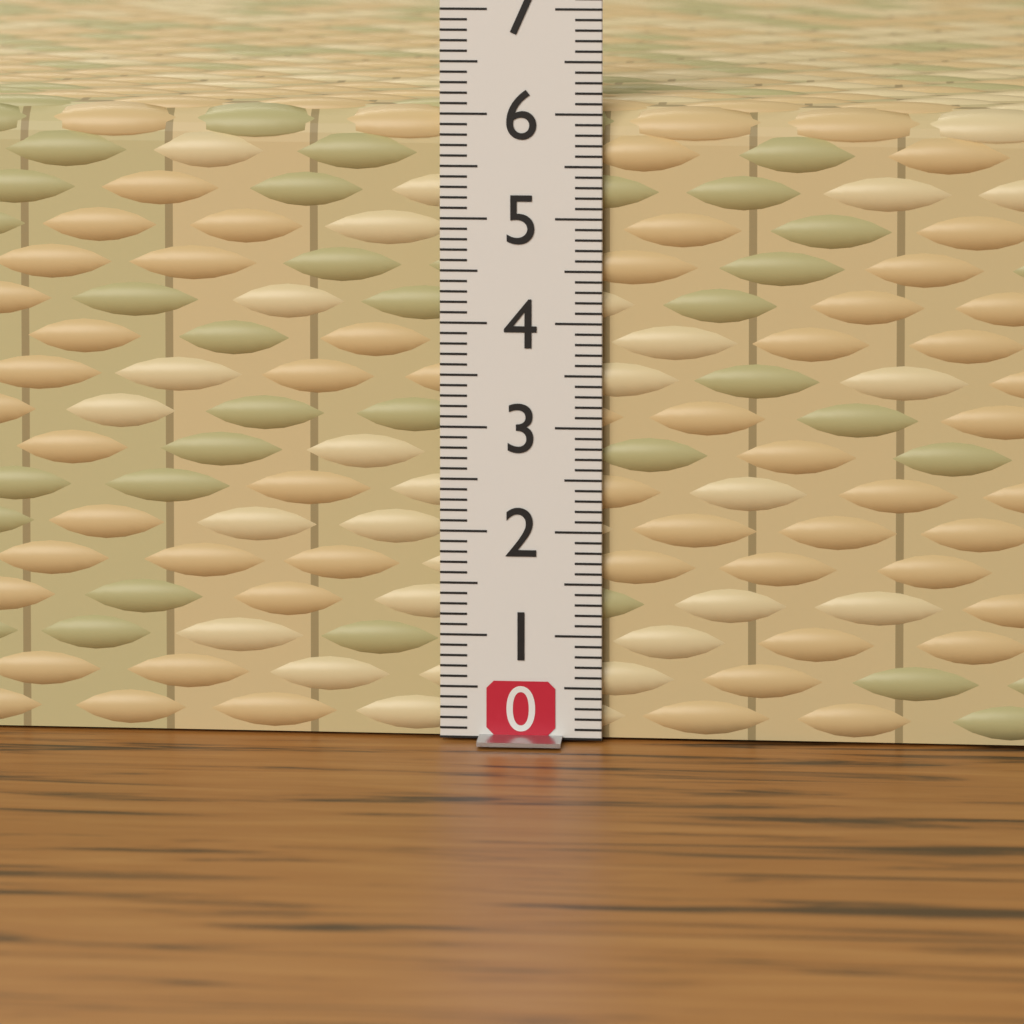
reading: 6.1 (no unit)
